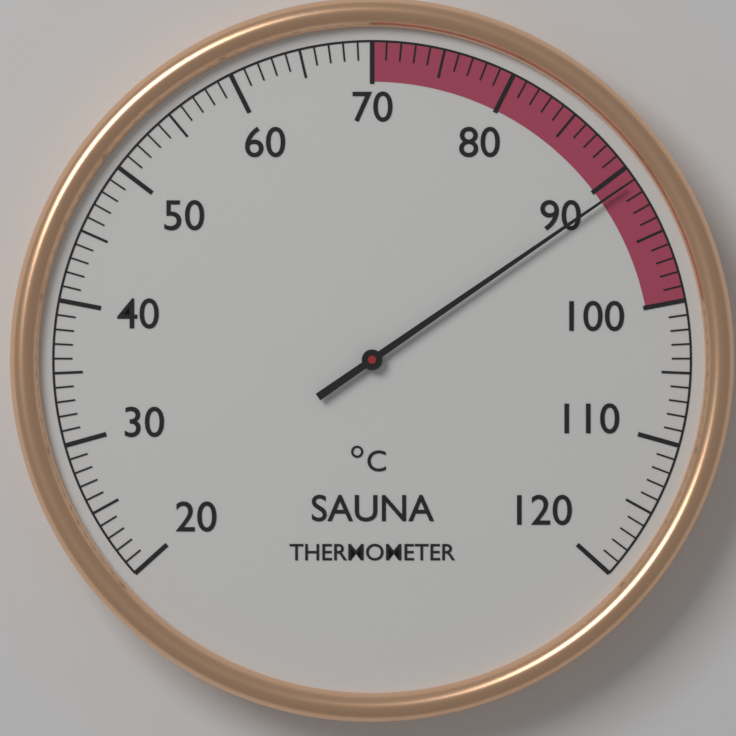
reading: 91 °C
